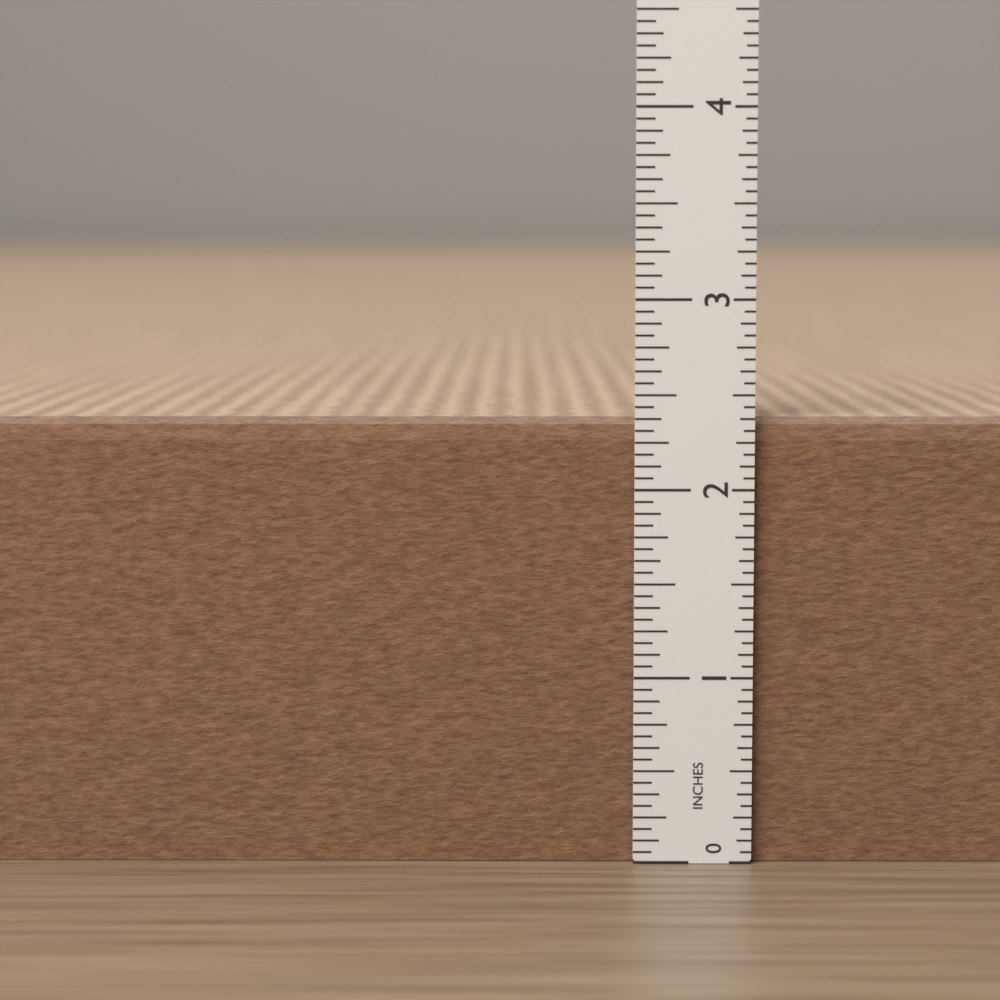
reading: 2.3750 in
